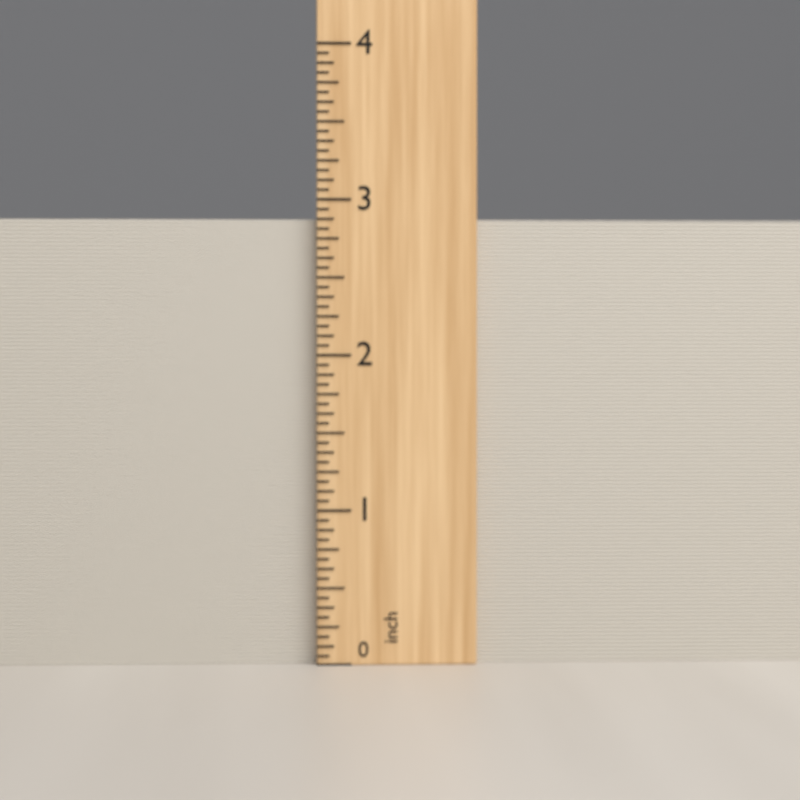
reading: 2.8750 inch
